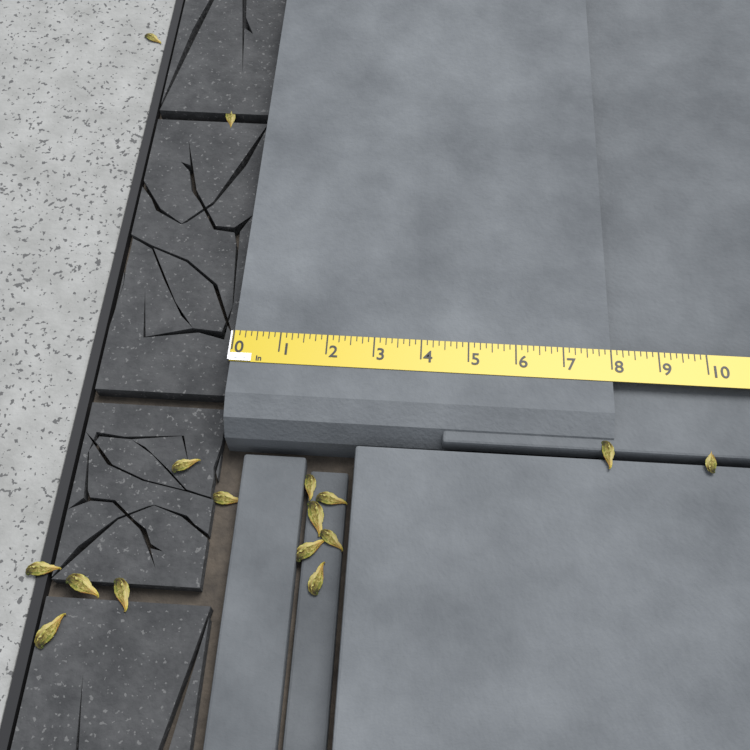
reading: 8.000 in
